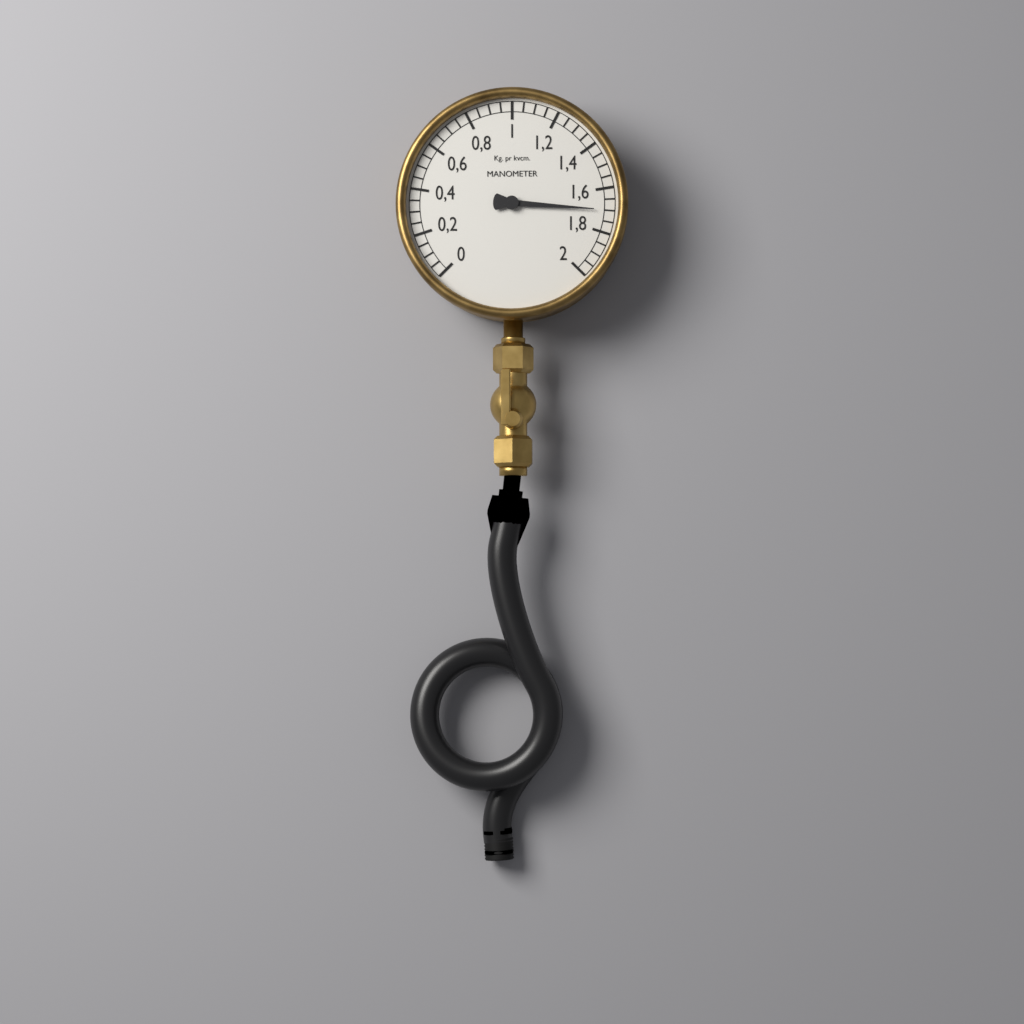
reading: 1.70 kg/cm²
